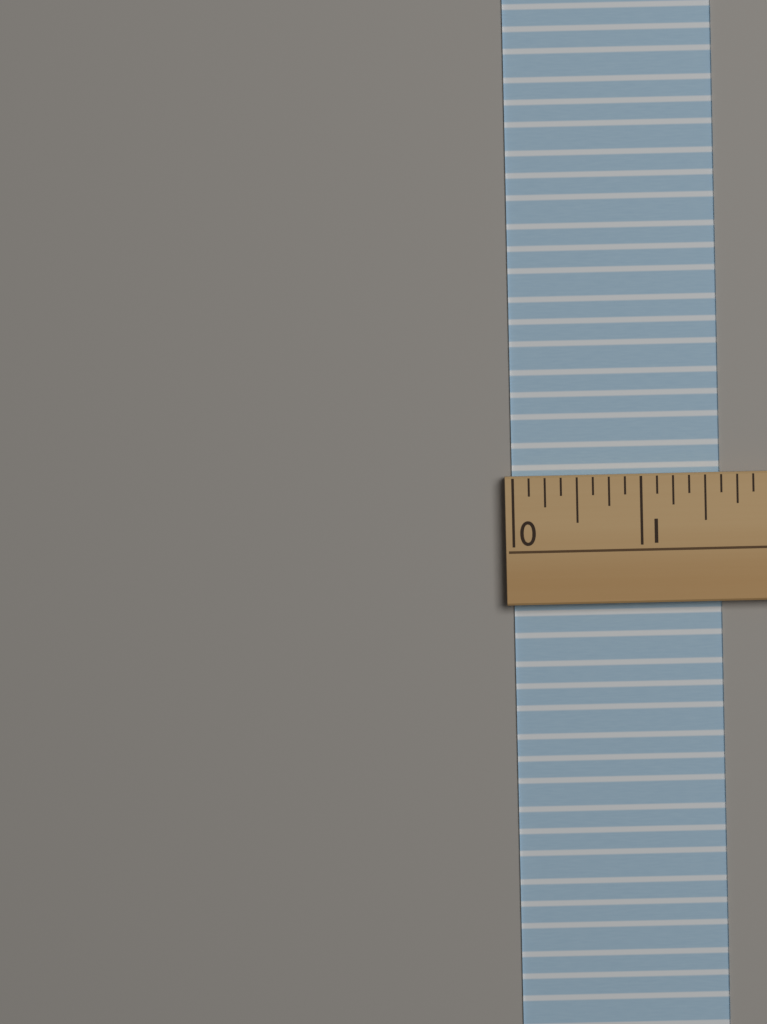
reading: 1.625 (no unit)
